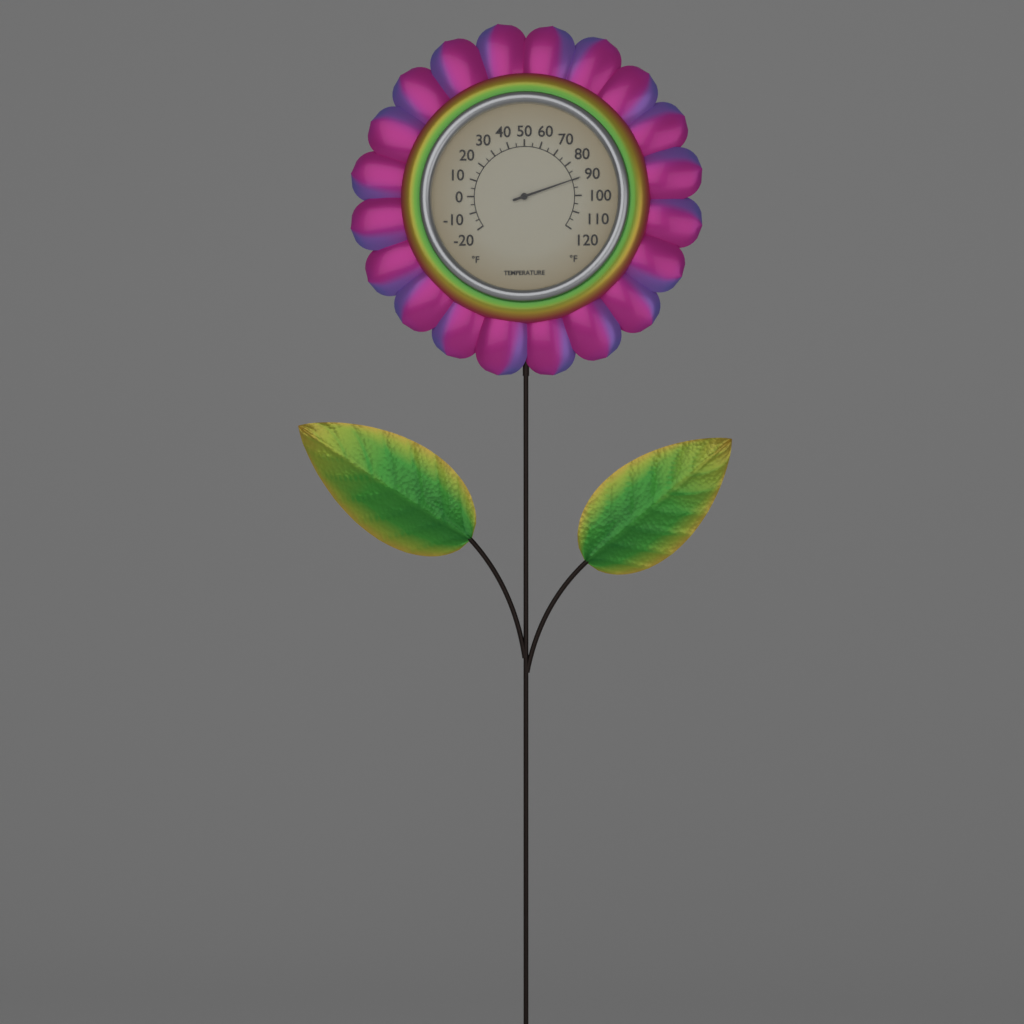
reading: 90 °F
